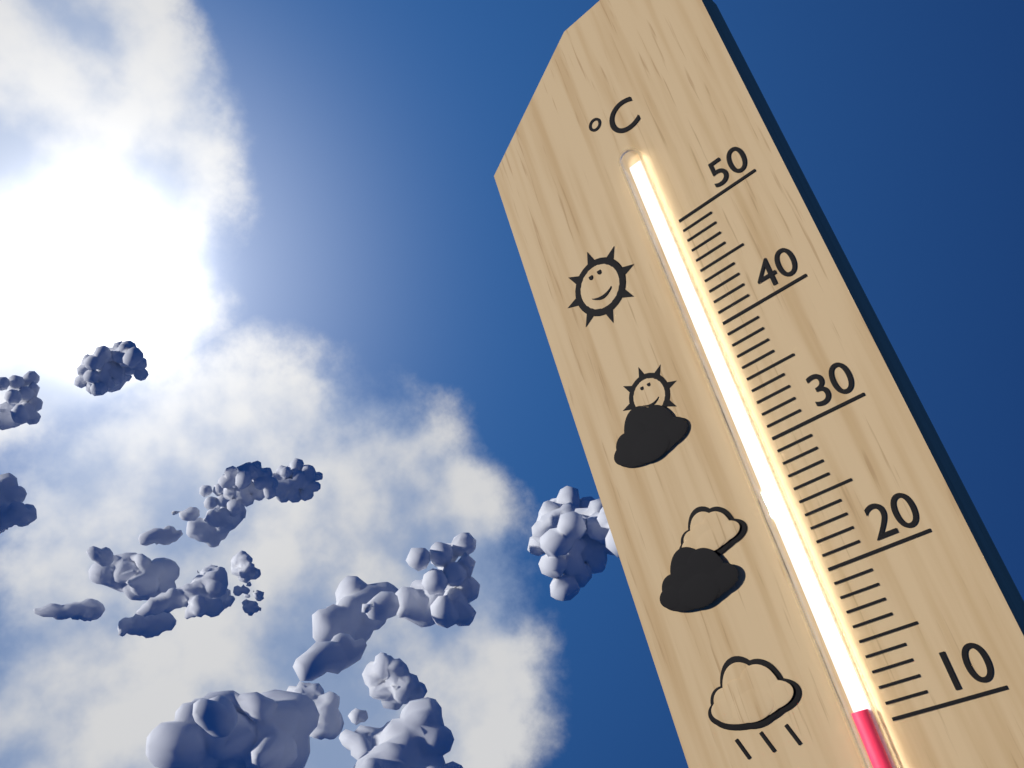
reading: 11 °C
